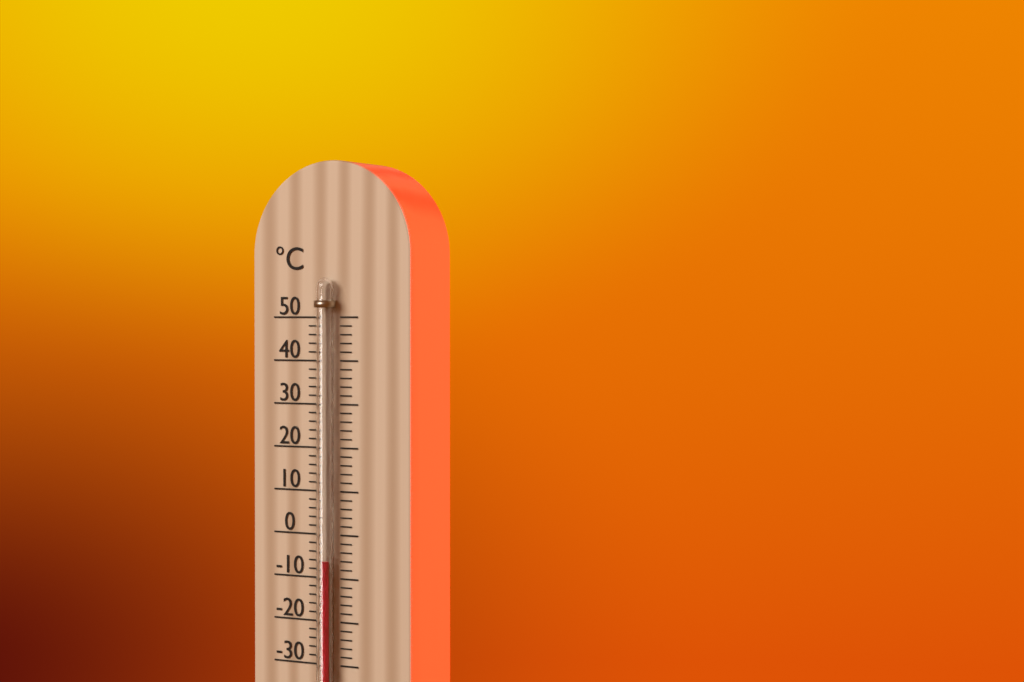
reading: -6 °C
